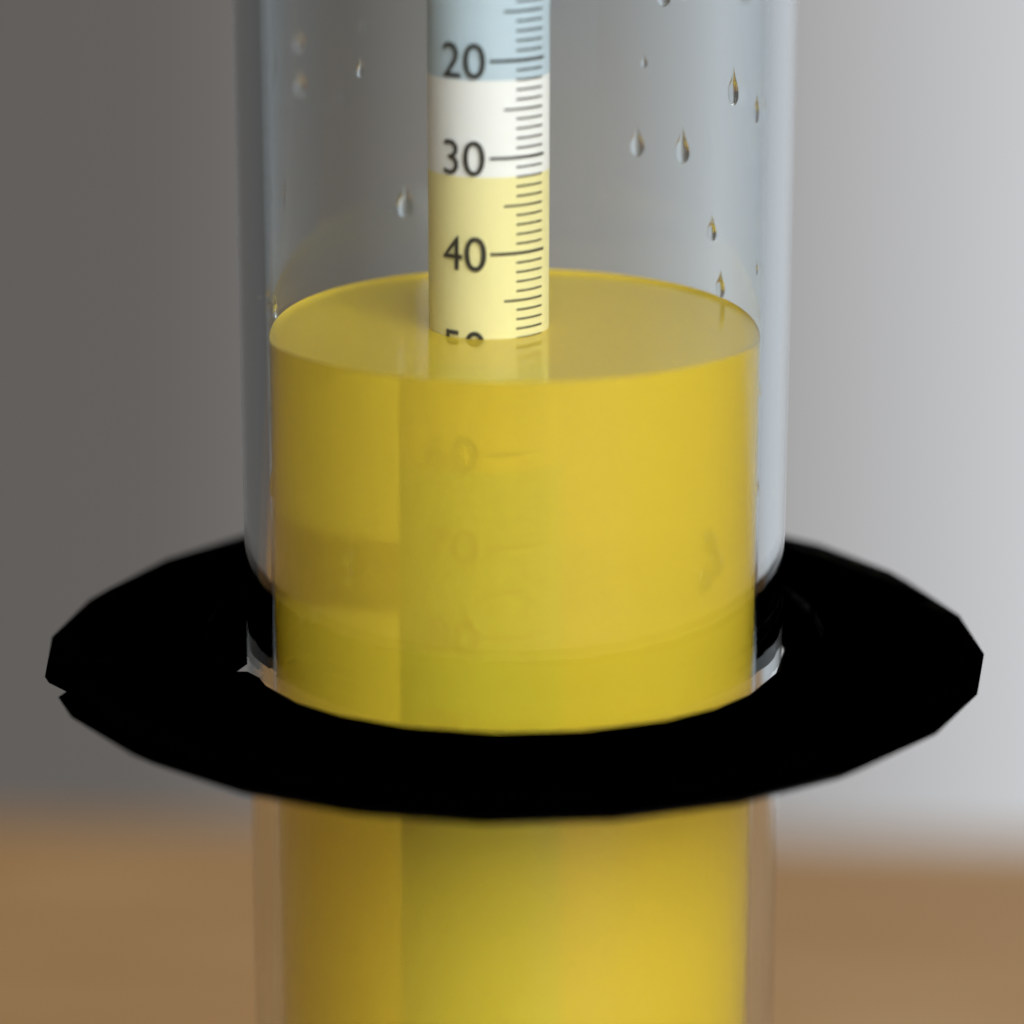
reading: 49 (no unit)
